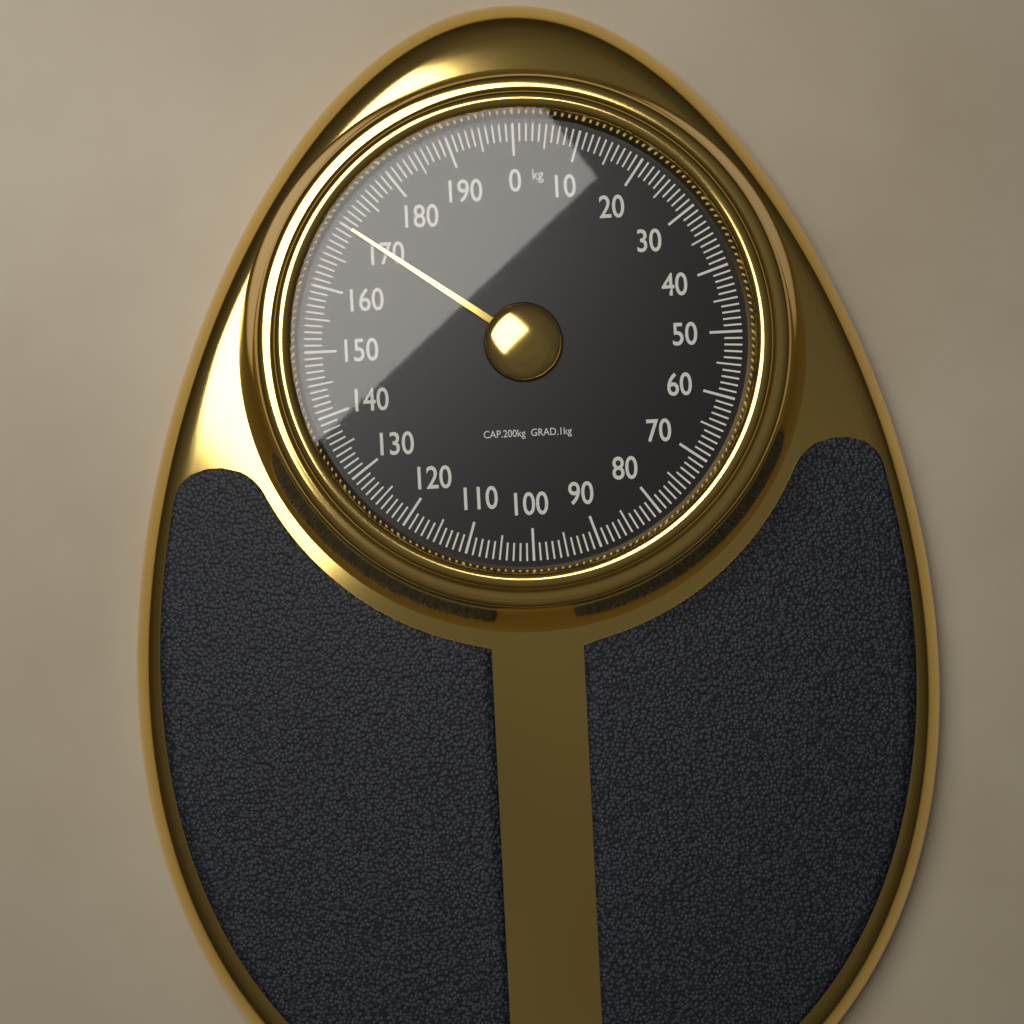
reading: 170 kg
